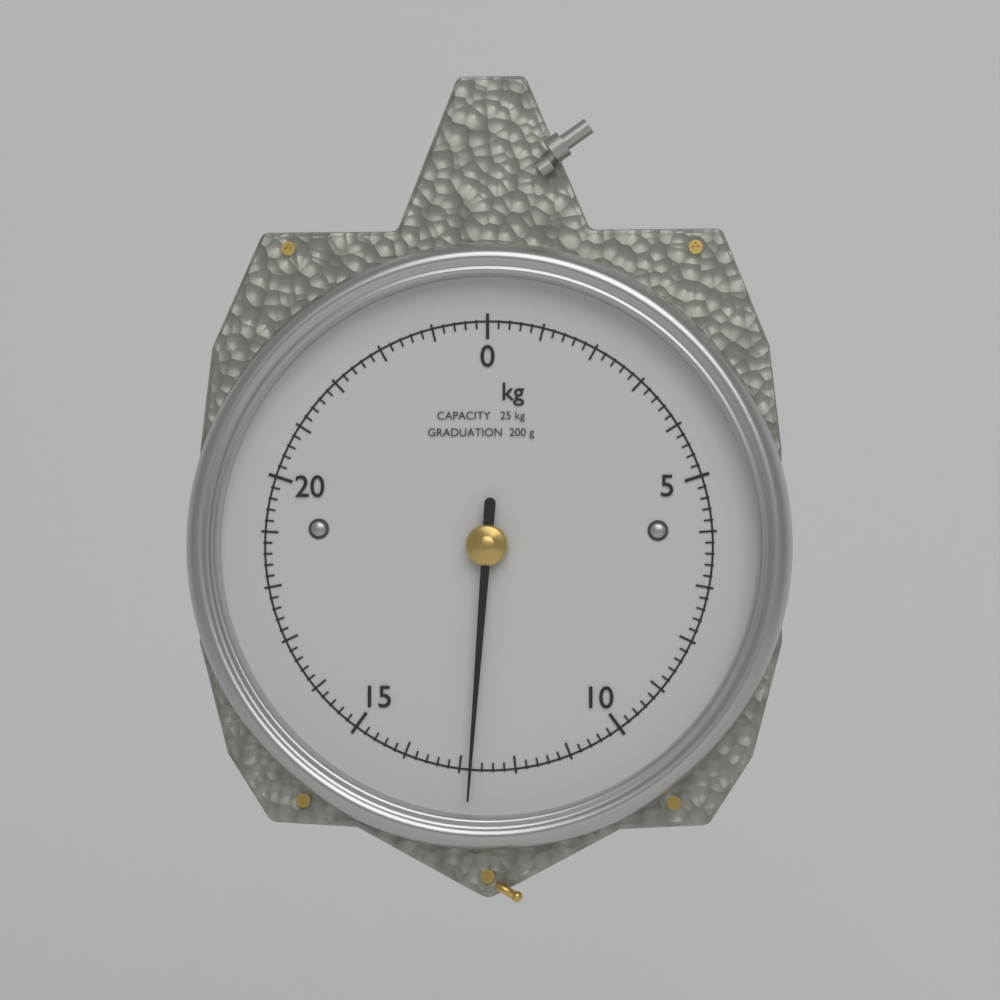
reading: 12.8 kg
